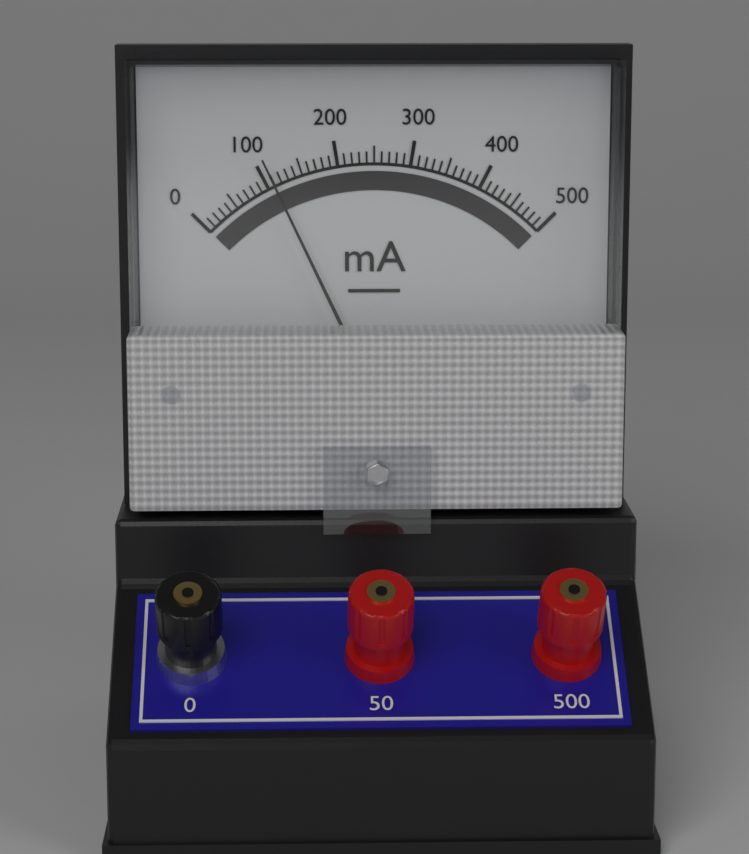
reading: 110 mA
